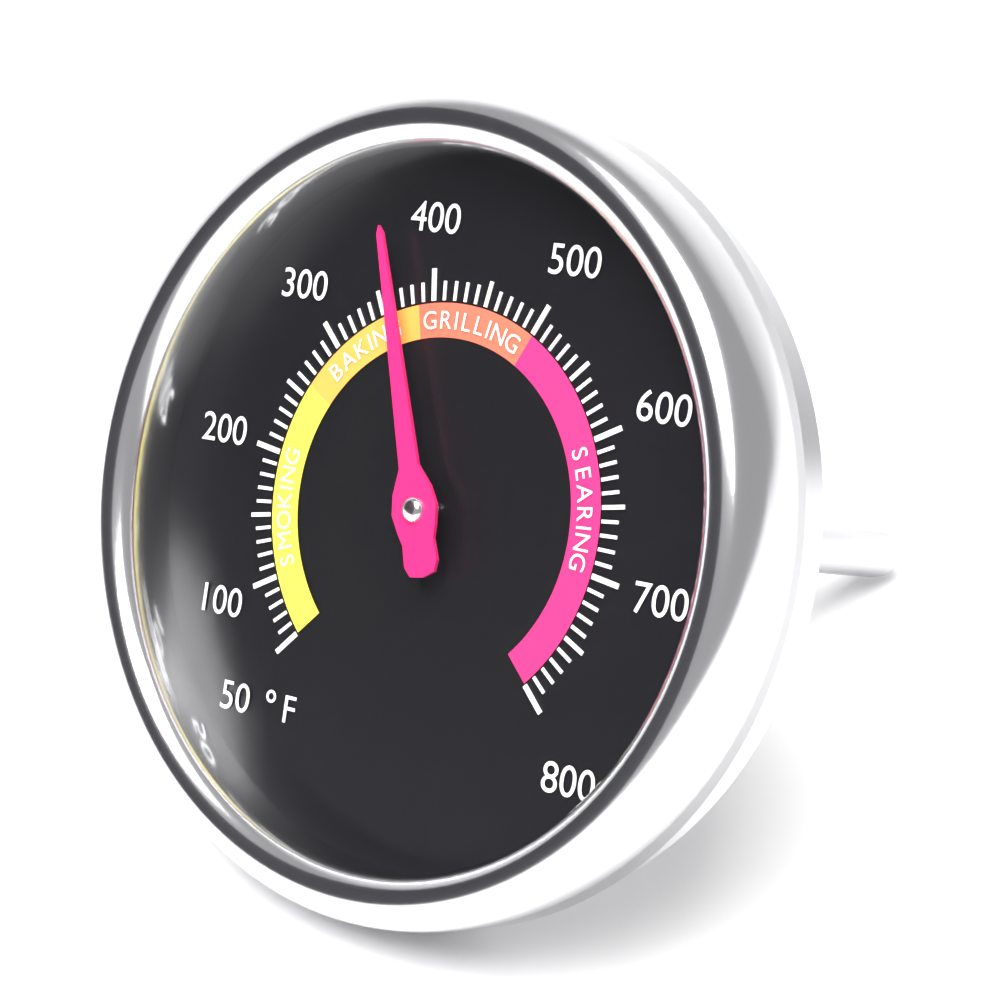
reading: 370 °F
